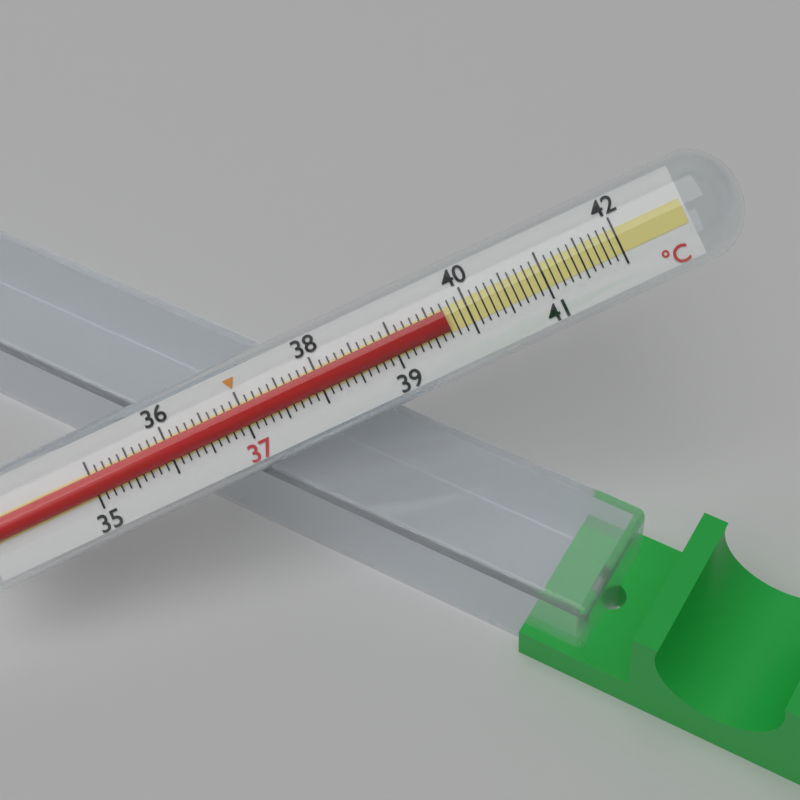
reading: 39.7 °C
